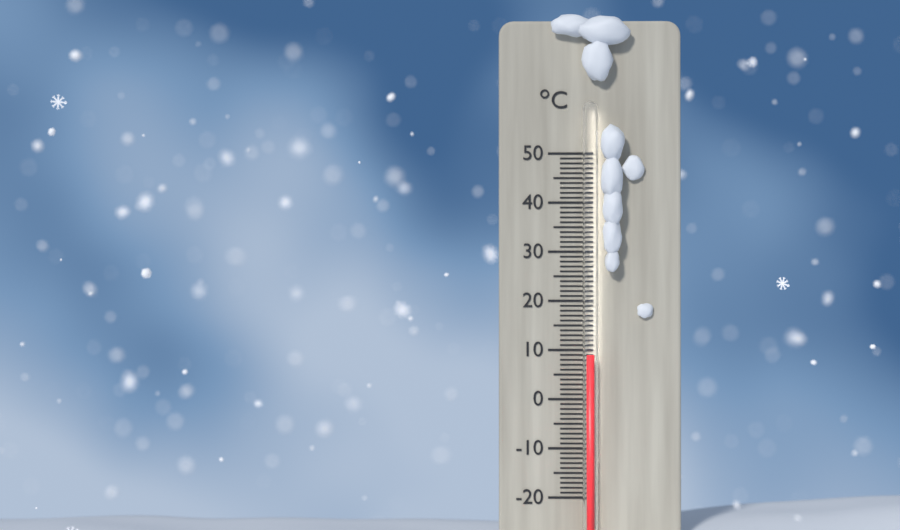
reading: 9 °C
